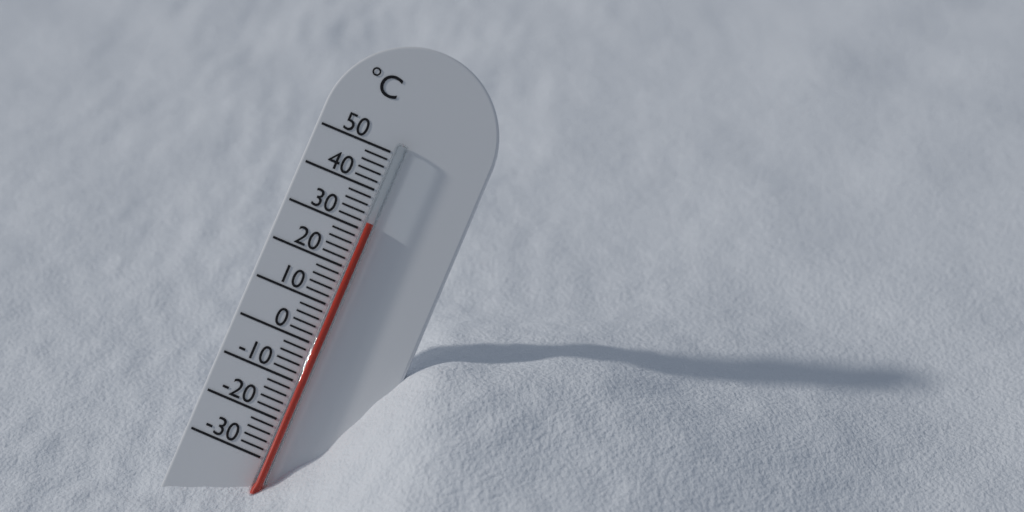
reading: 32 °C
